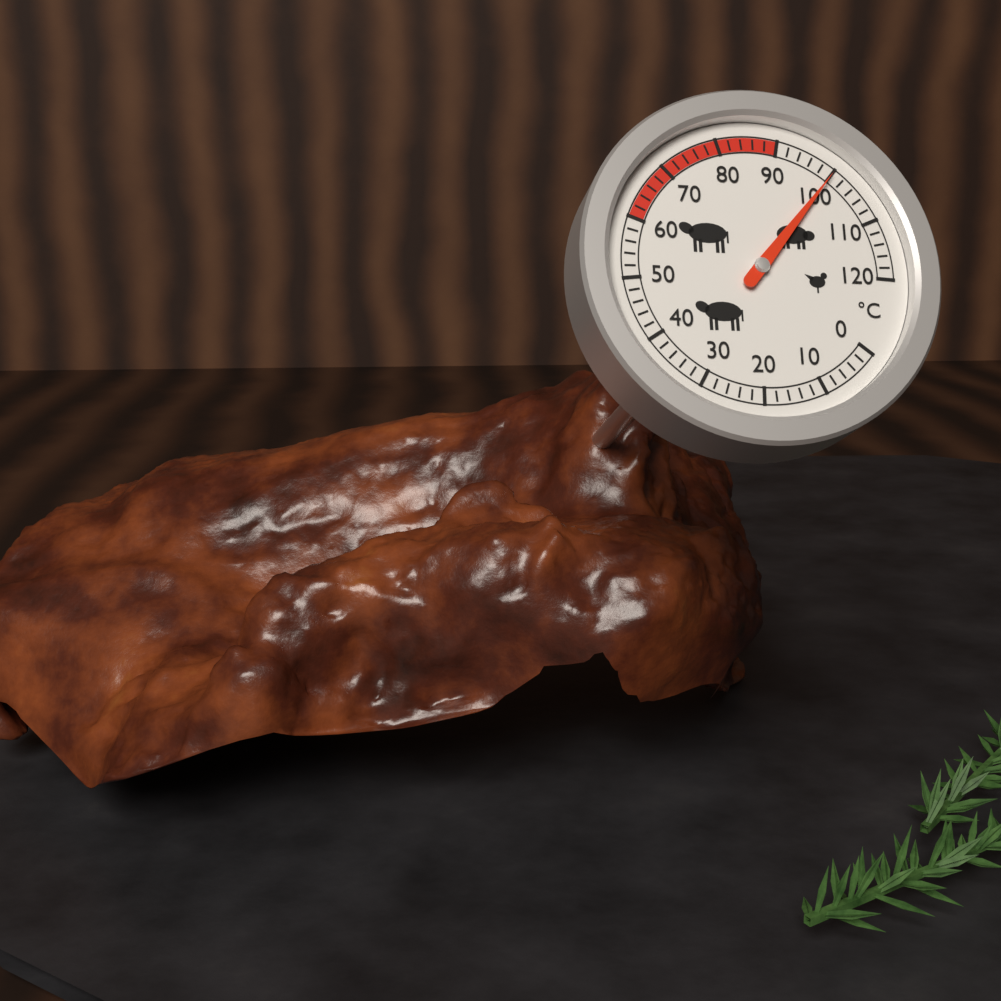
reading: 100 °C
